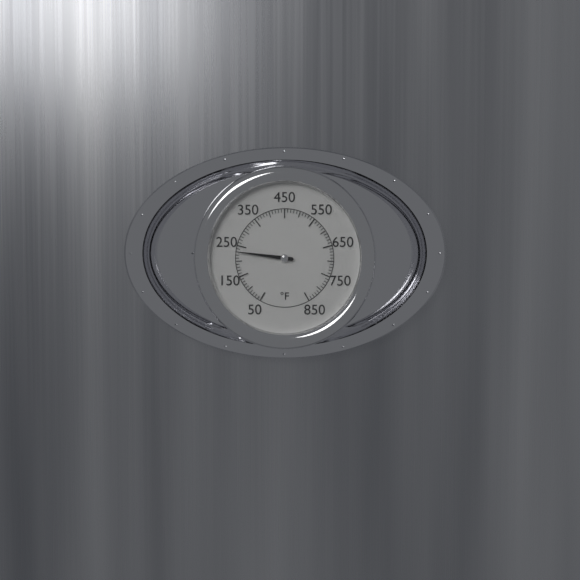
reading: 230 °F
